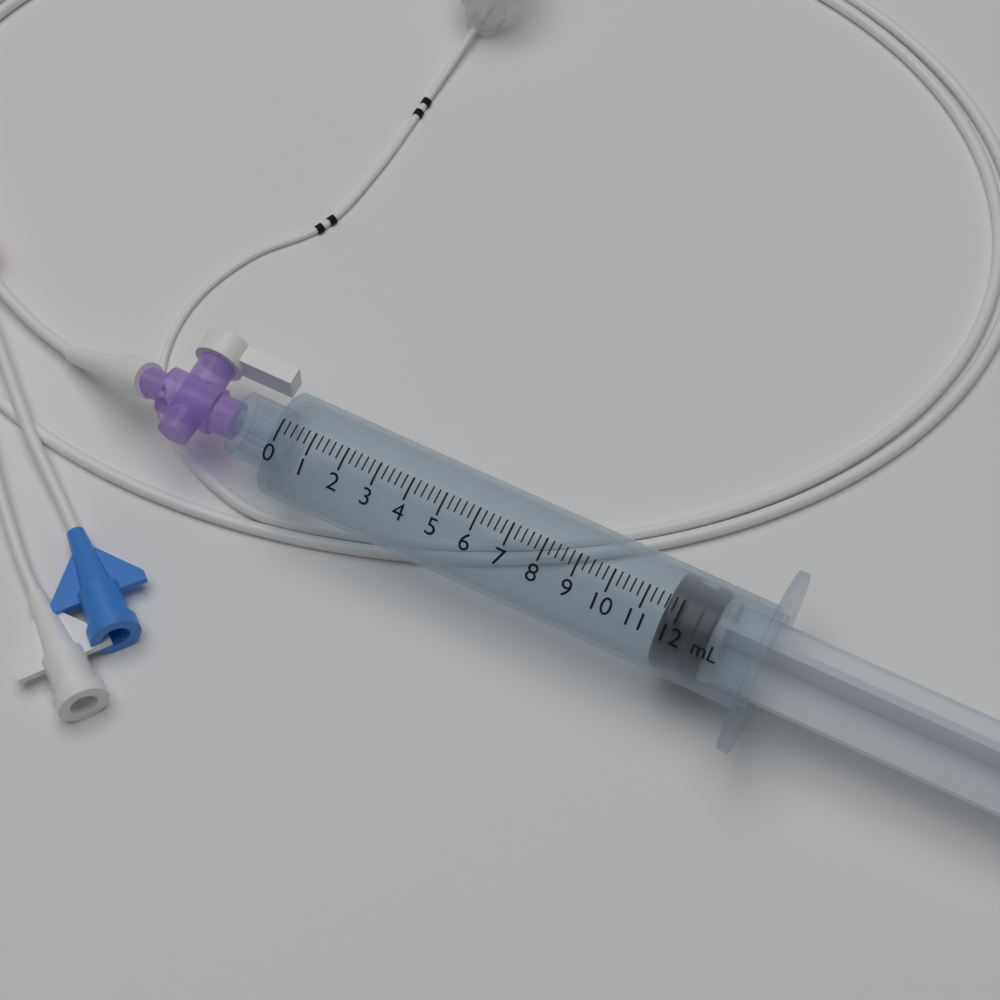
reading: 11.6 mL
